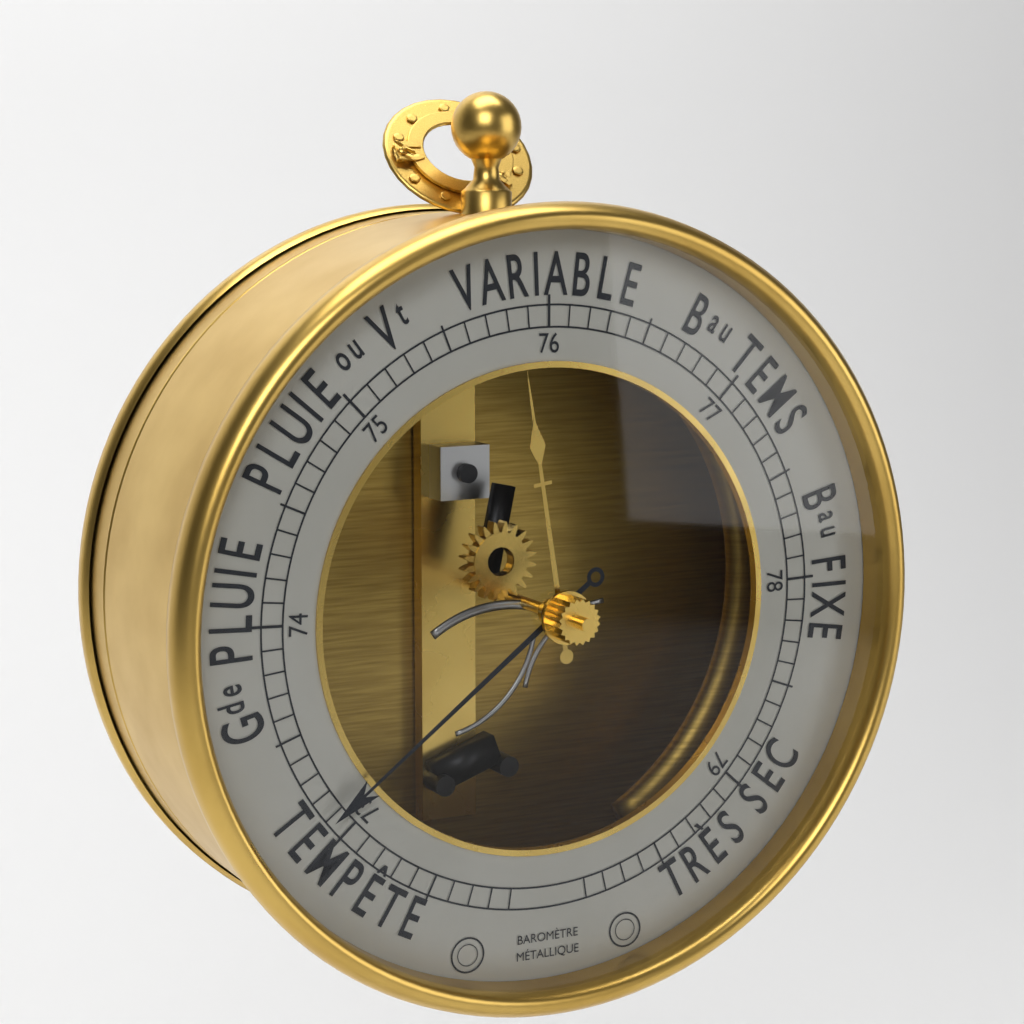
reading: 73.1 (no unit)
